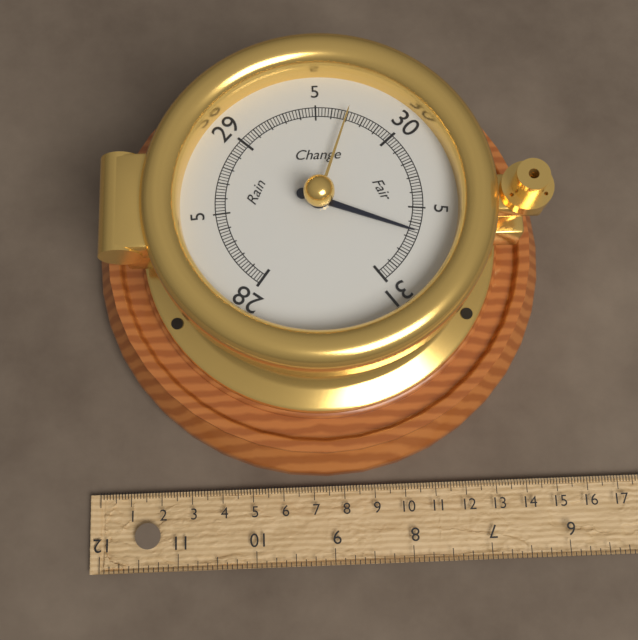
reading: 30.66 inHg
